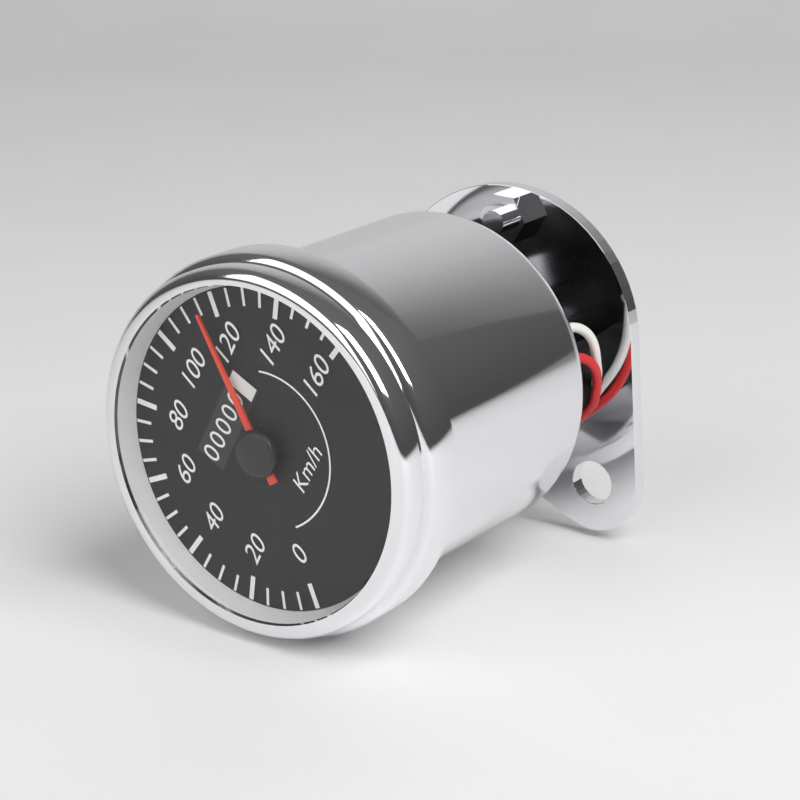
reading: 115 km/h
